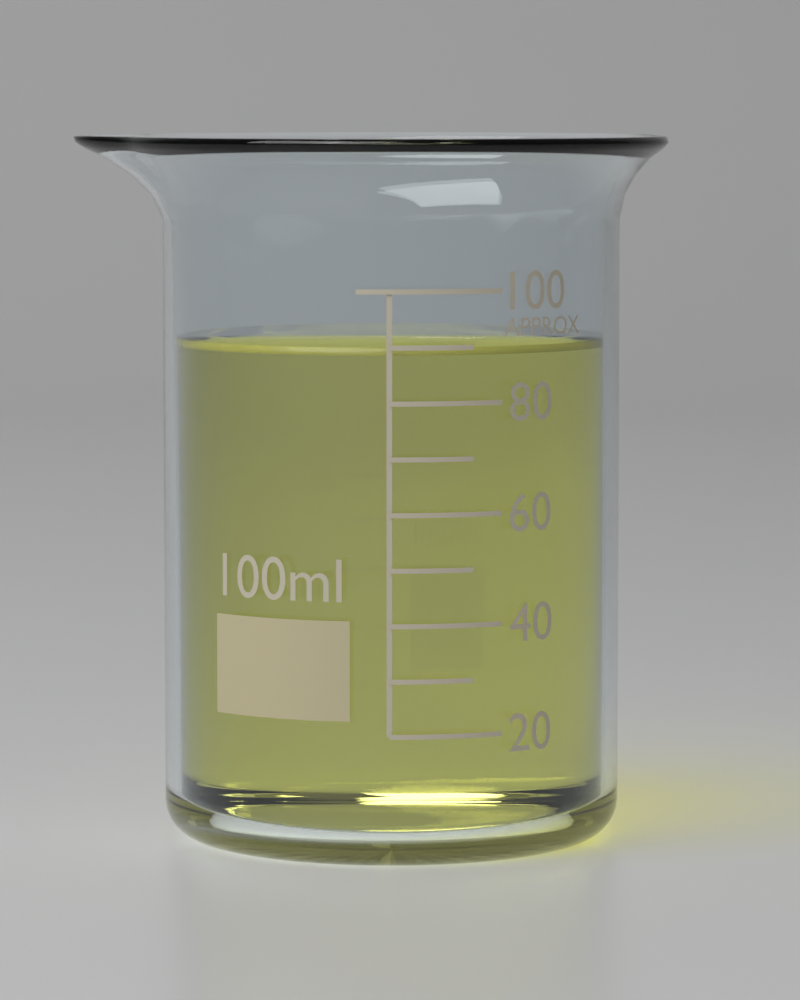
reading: 90 ml
